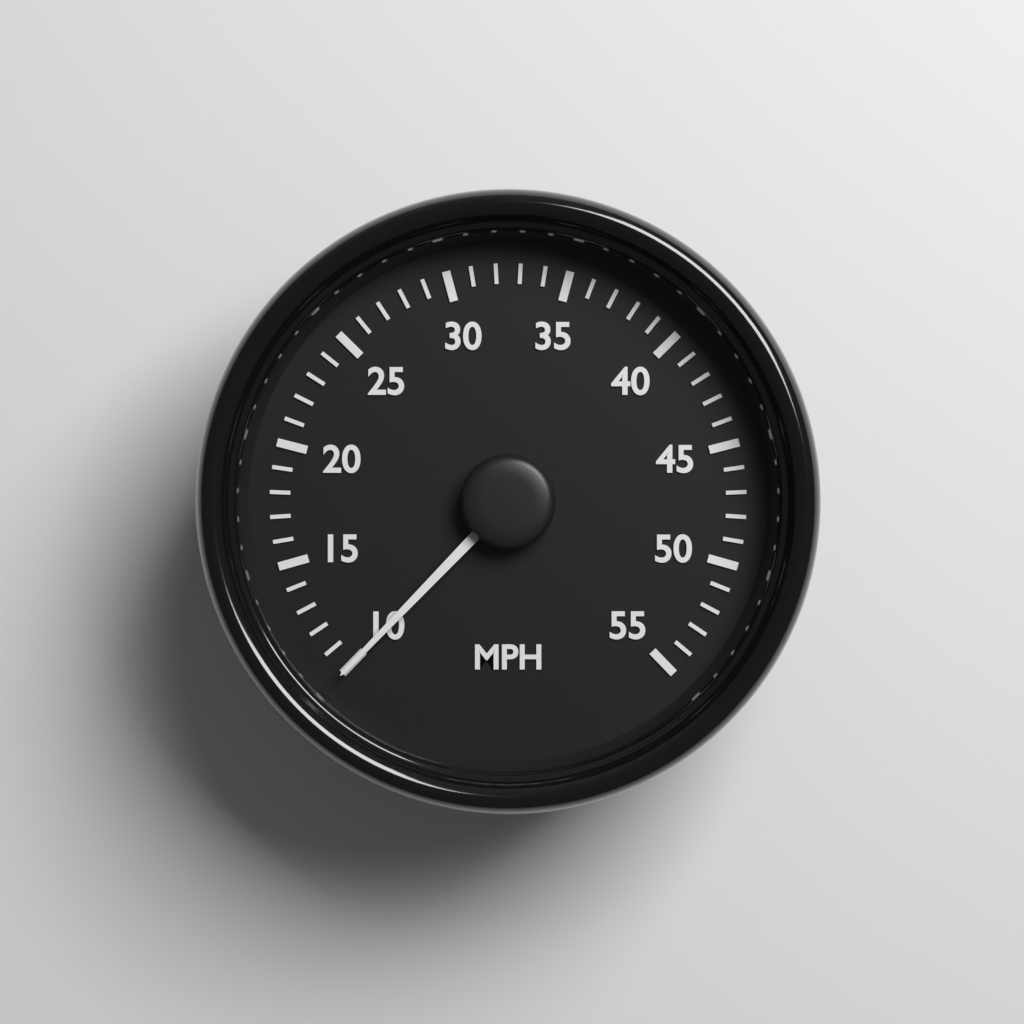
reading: 10 MPH
